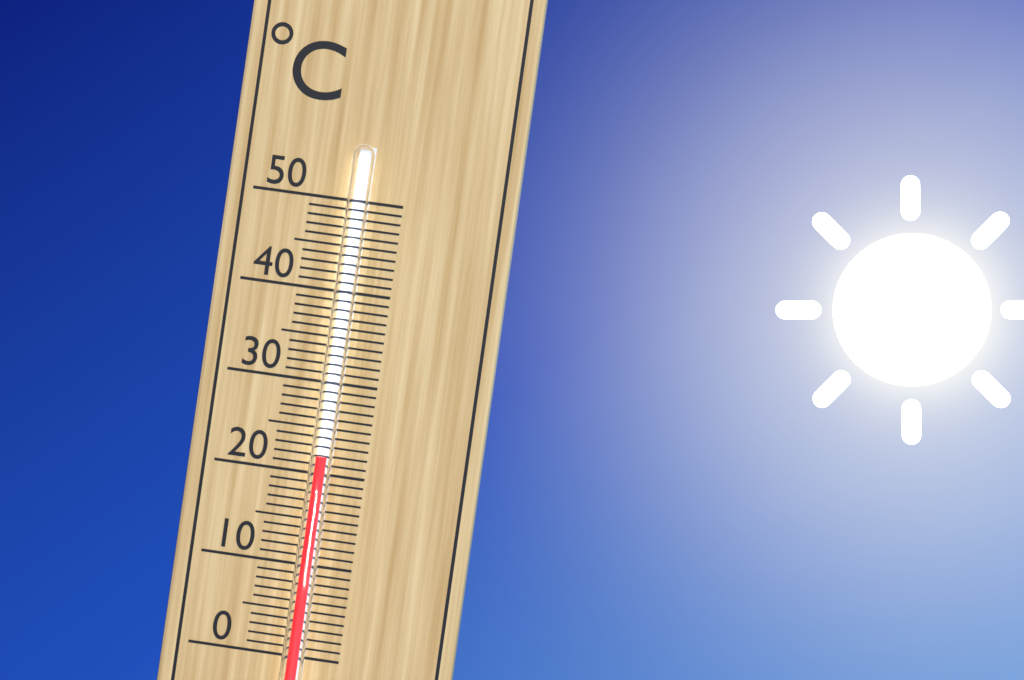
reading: 22 °C
